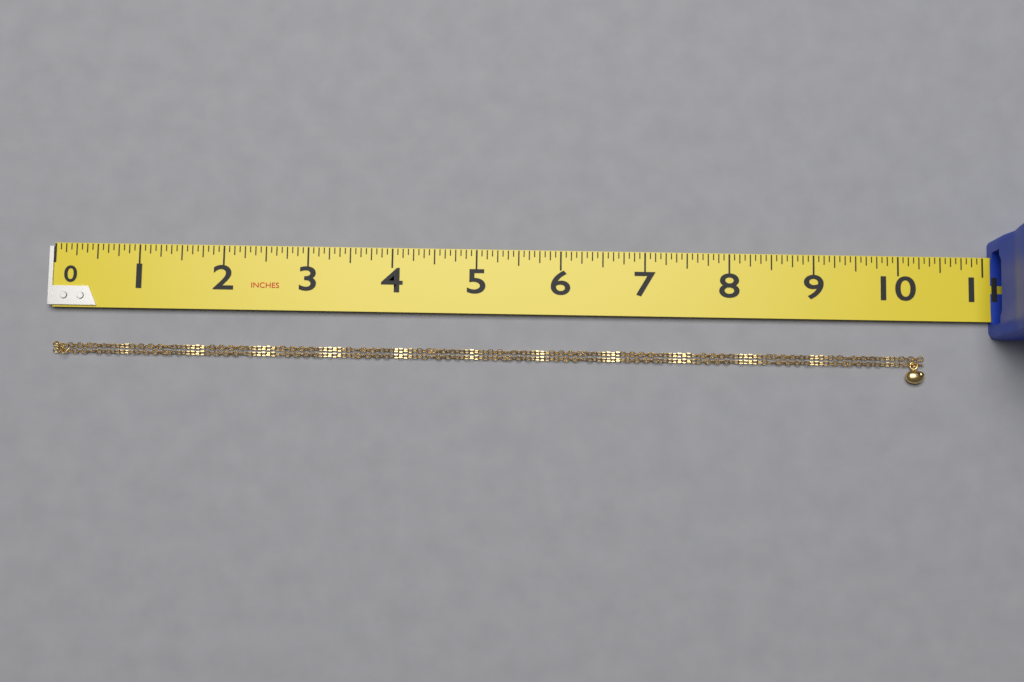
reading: 10.3125 in
